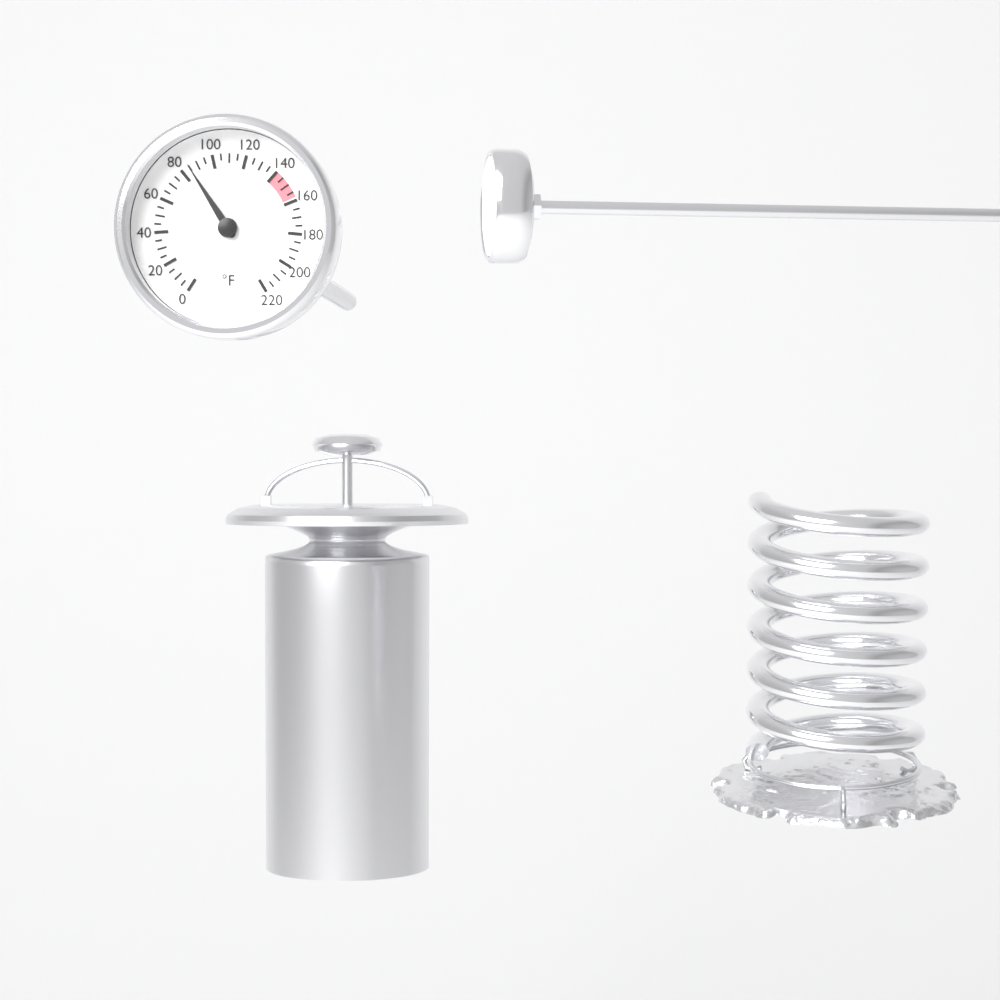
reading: 85 °F
